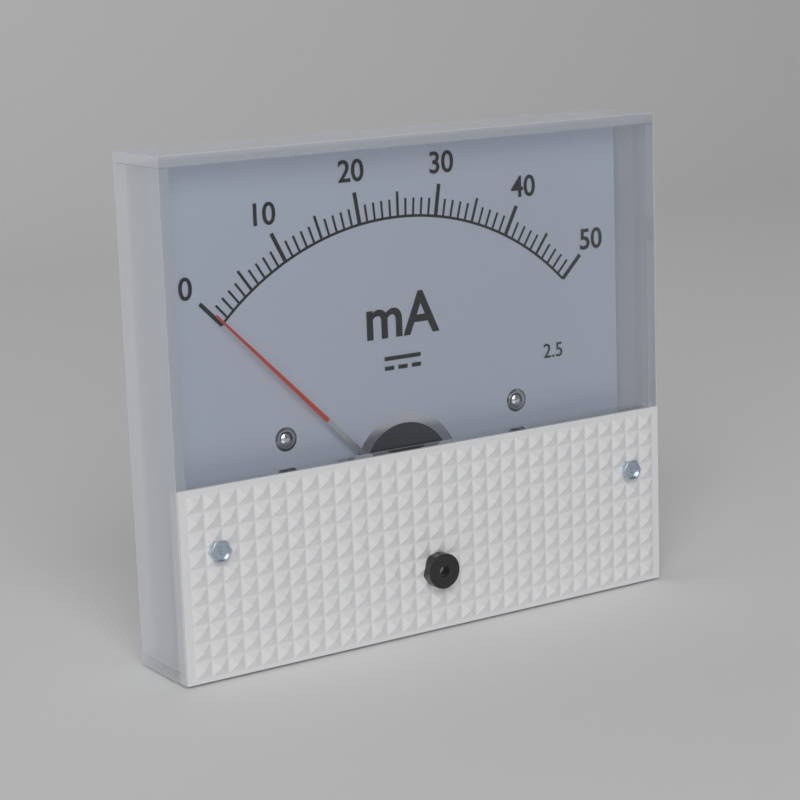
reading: 0 mA
